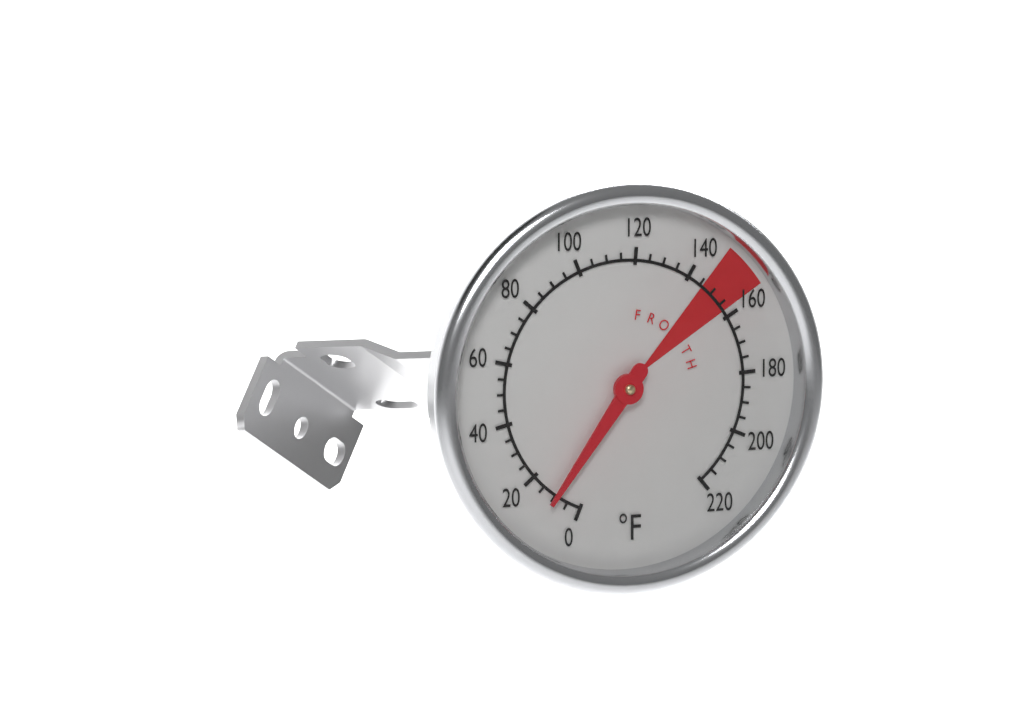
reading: 10 °F
